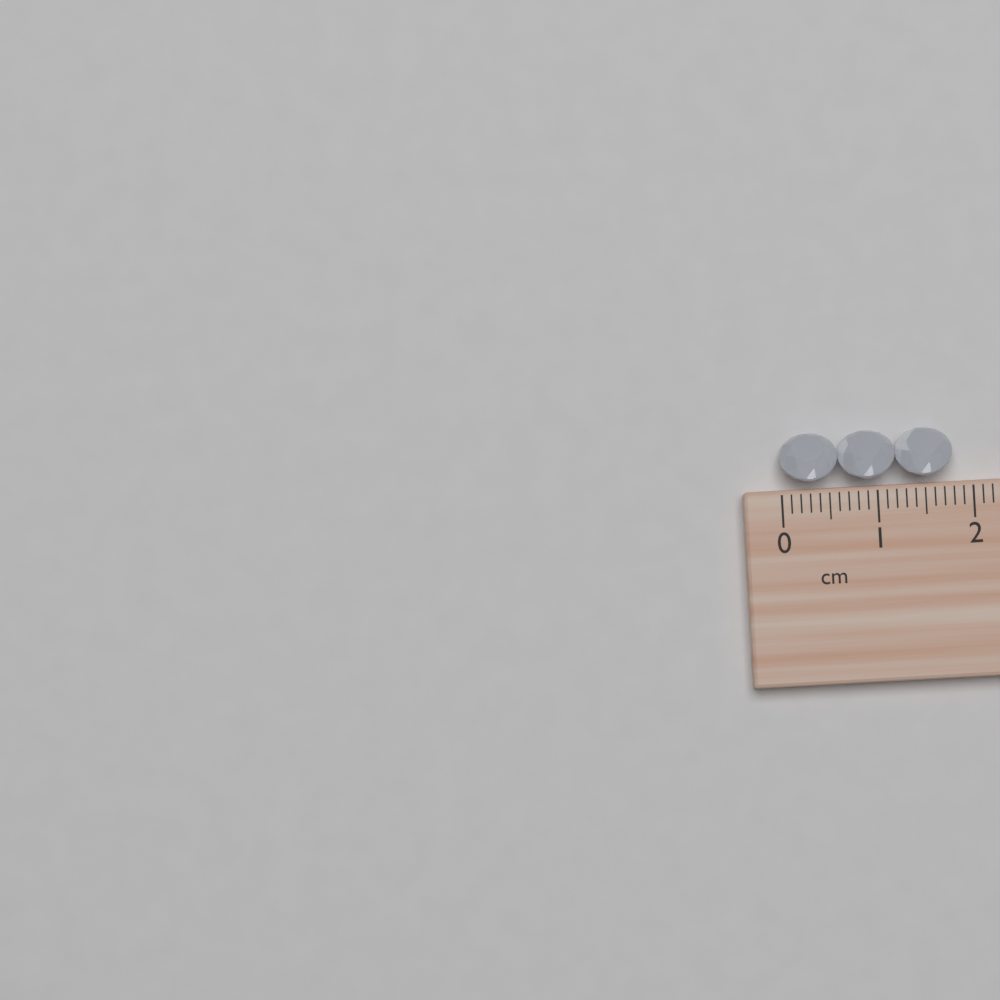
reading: 1.8 cm
